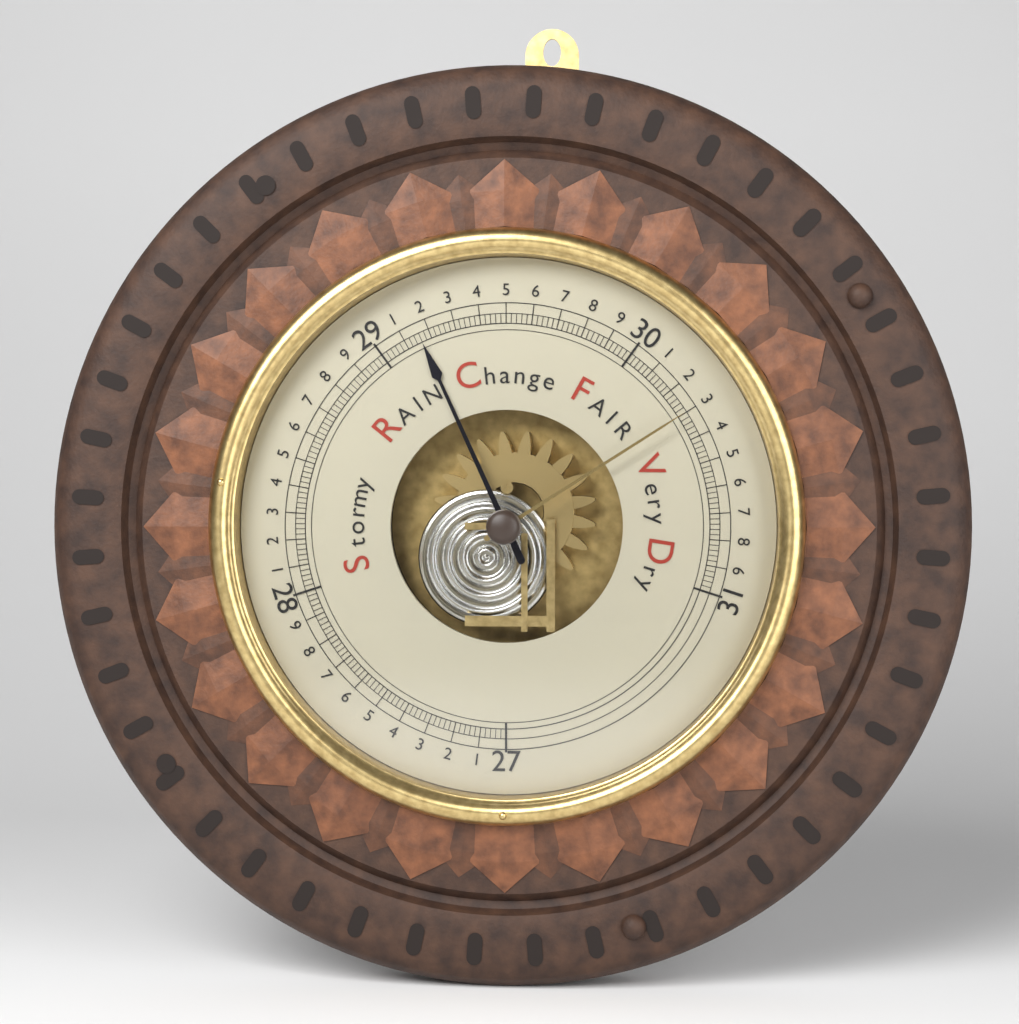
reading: 29.16 inHg
